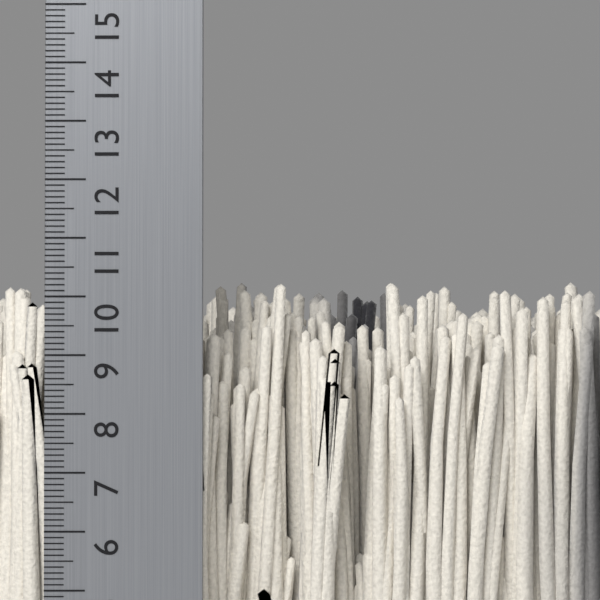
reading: 10.4 cm
